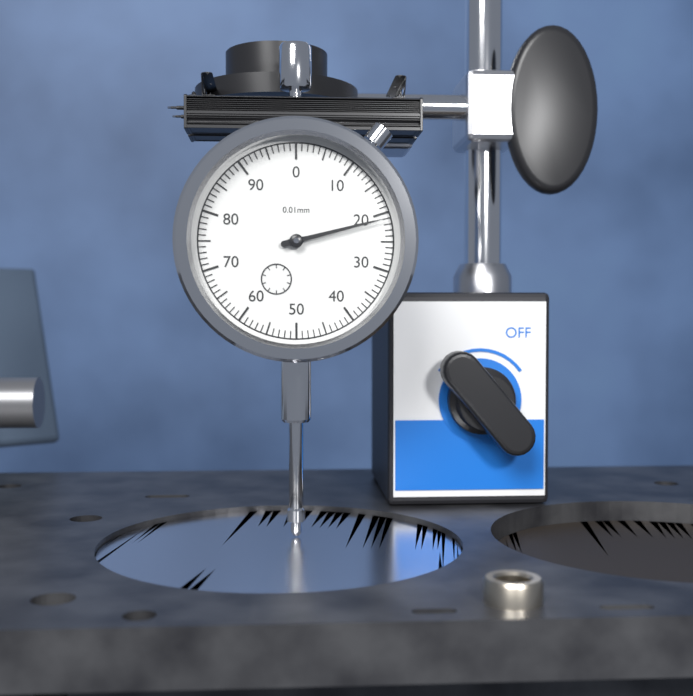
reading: 21 0.01mm
